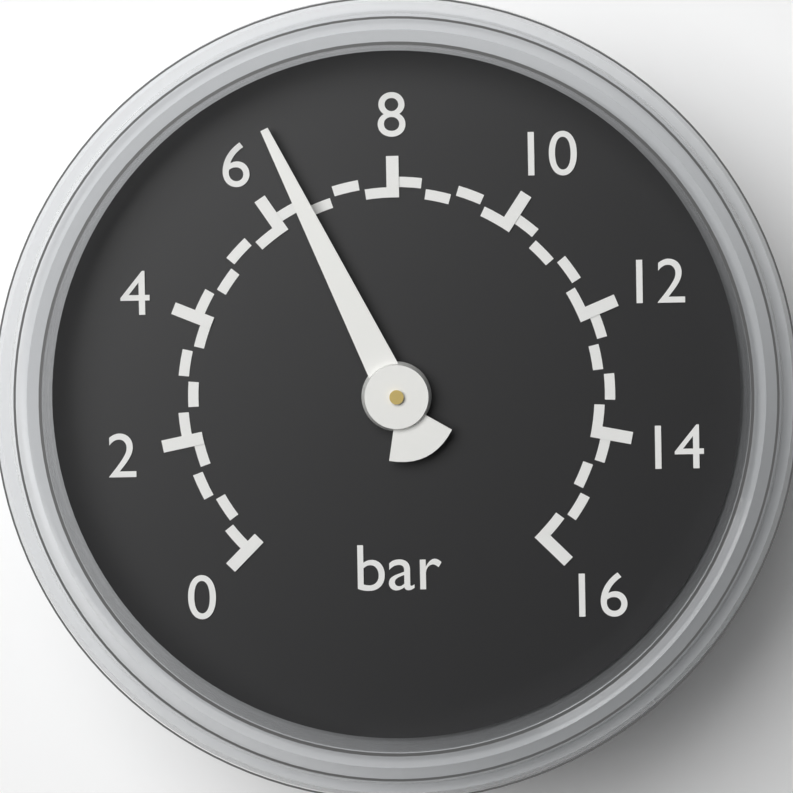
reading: 6.5 bar
